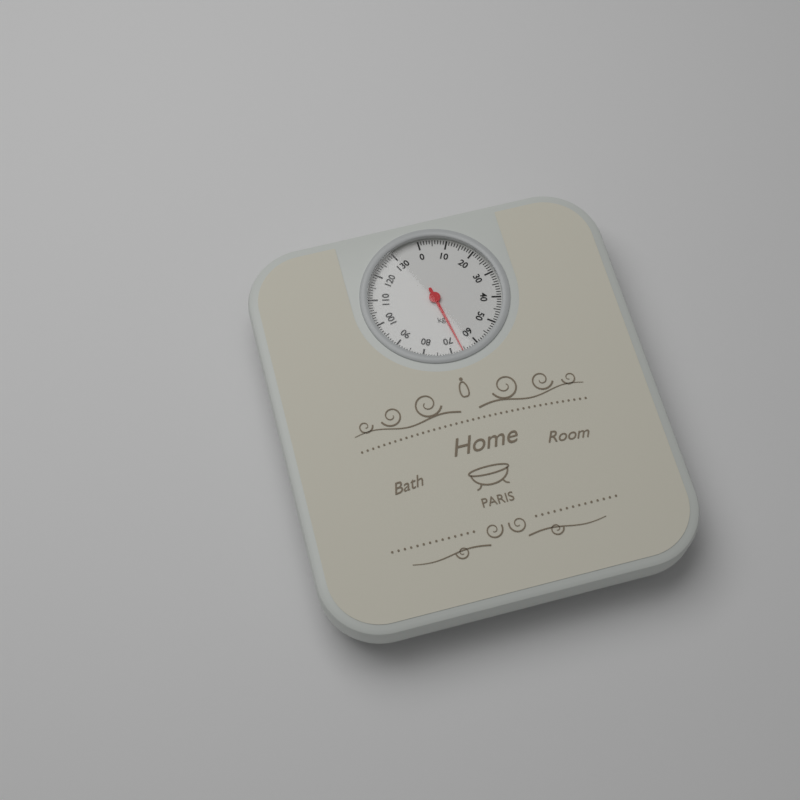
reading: 66 kg
